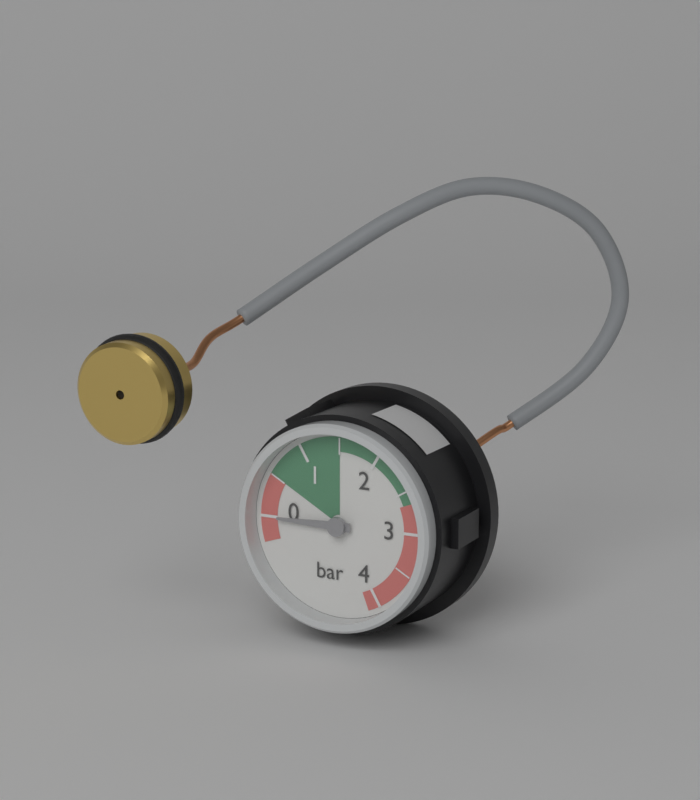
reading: 0.0 bar
